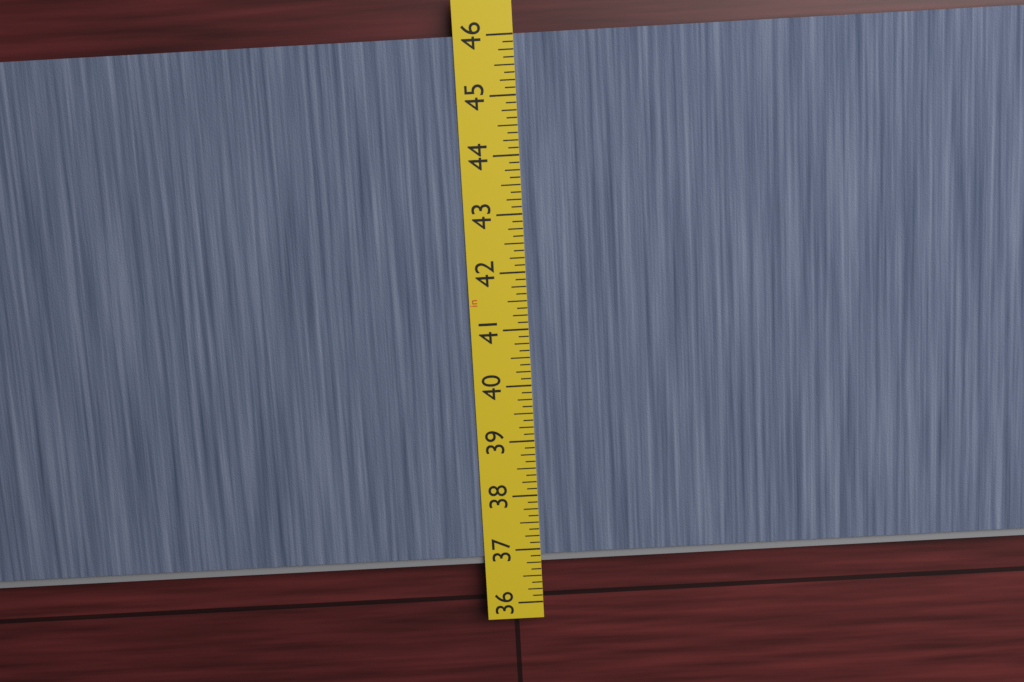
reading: 36.750 in
